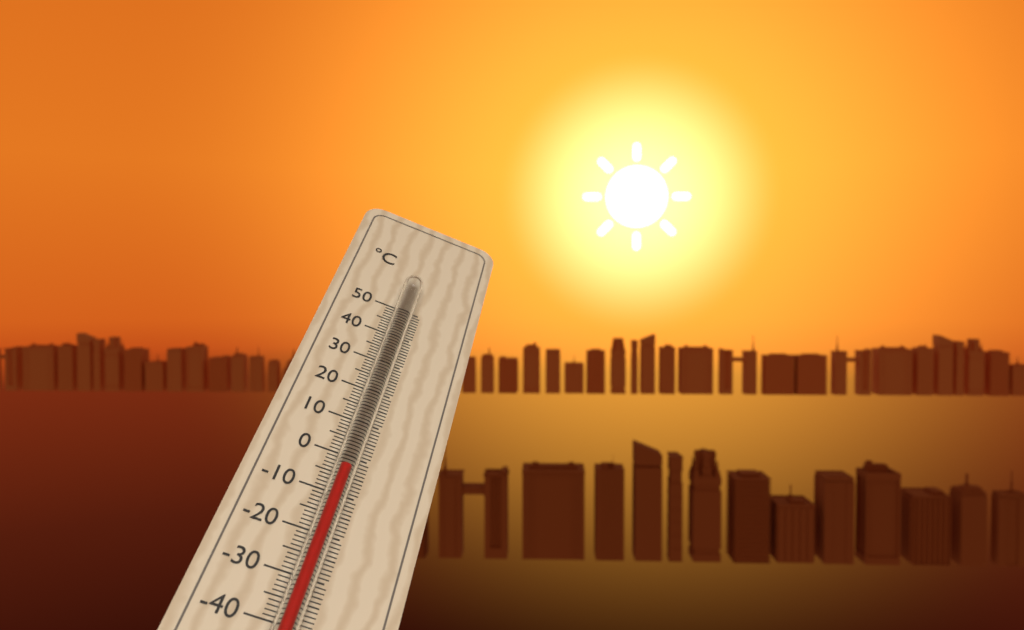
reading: -5 °C
